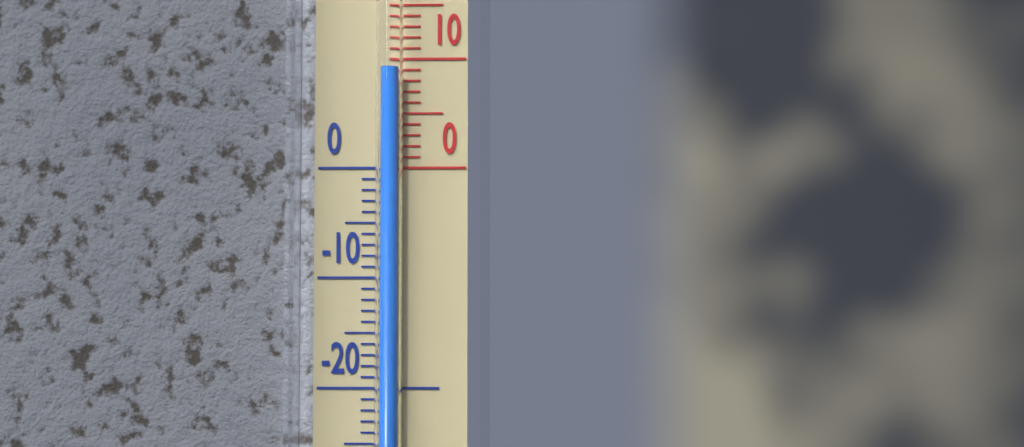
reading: 9 °C
